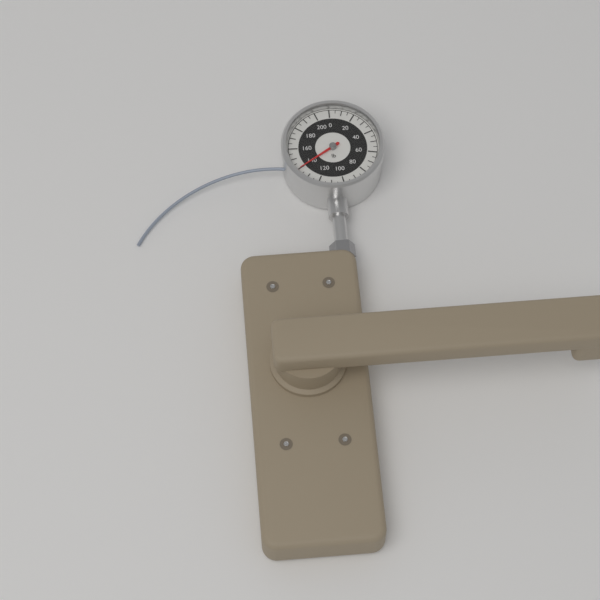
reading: 140 lb
